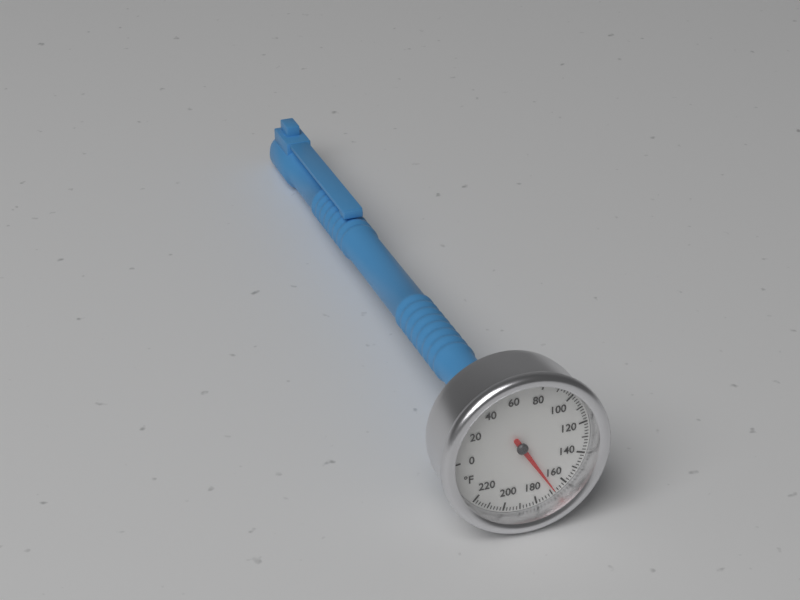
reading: 168 °F
